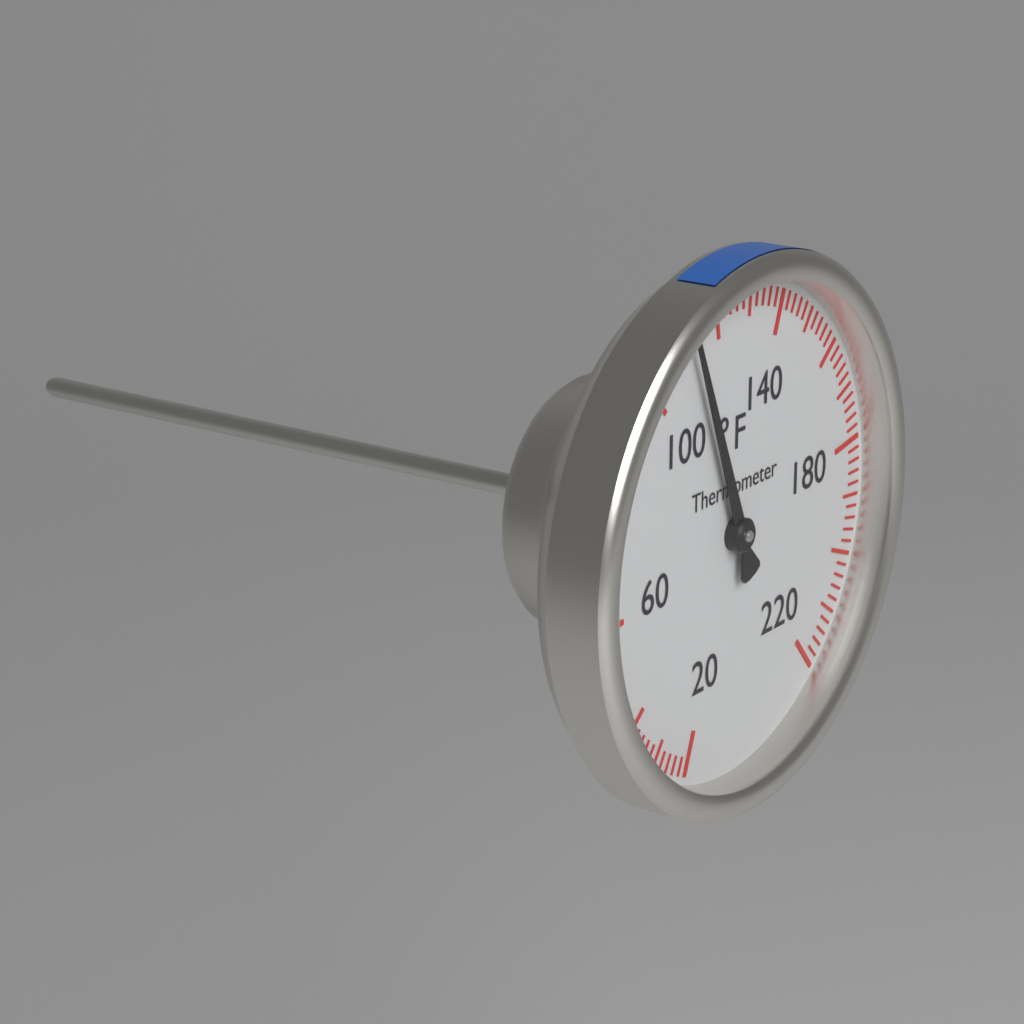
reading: 112 °F
